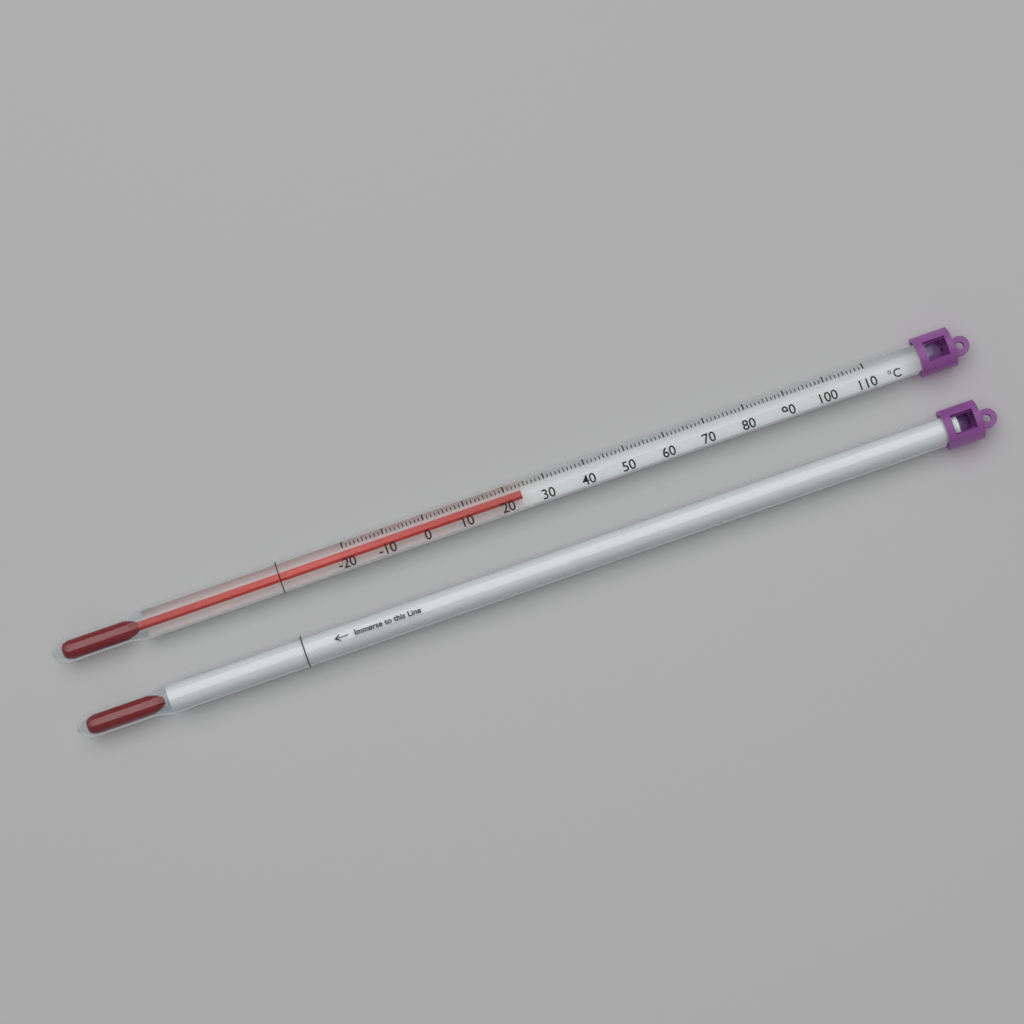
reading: 24 °C
